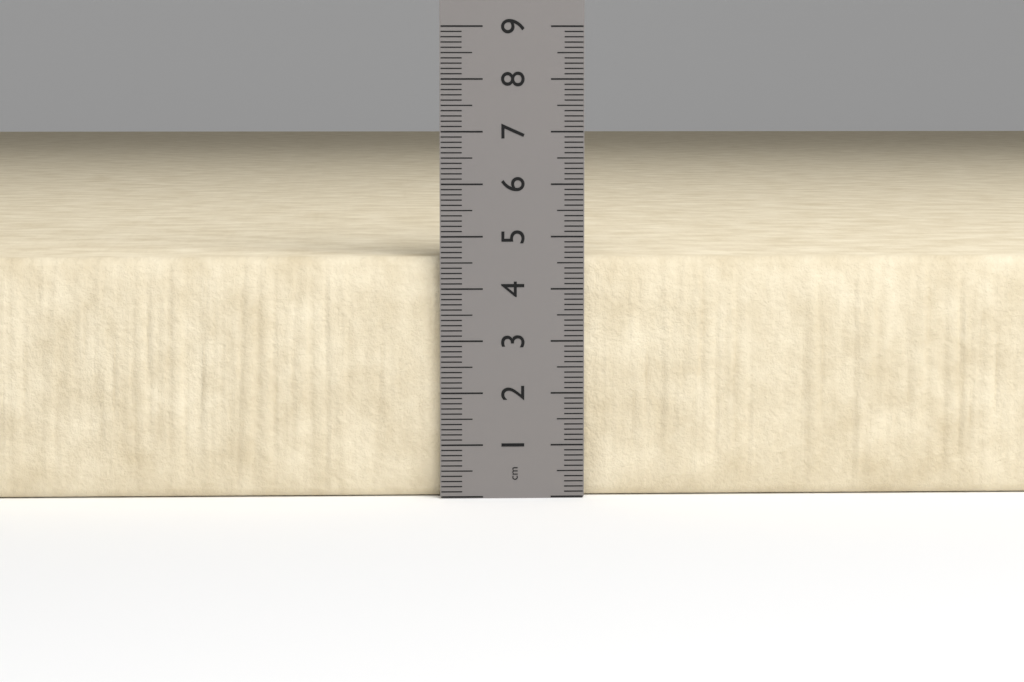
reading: 4.6 cm
